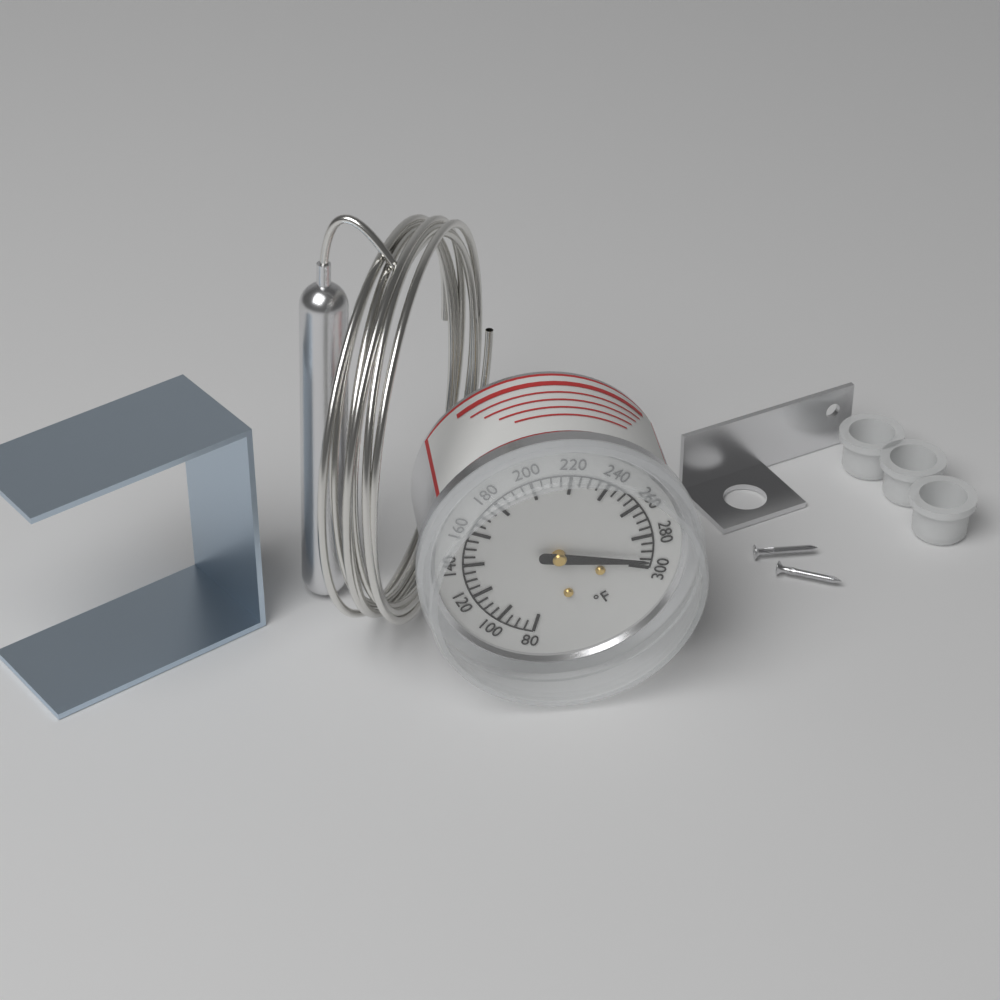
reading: 295 °F
